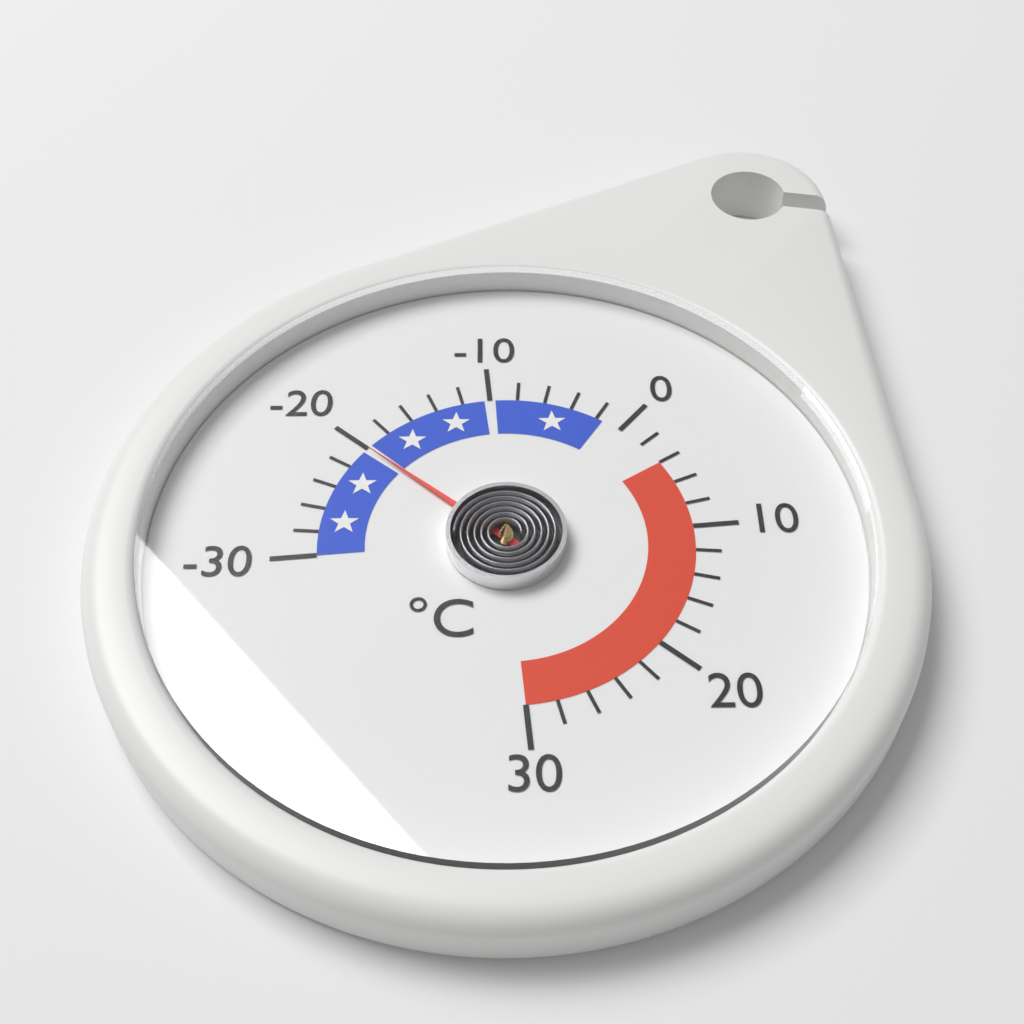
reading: -20 °C
